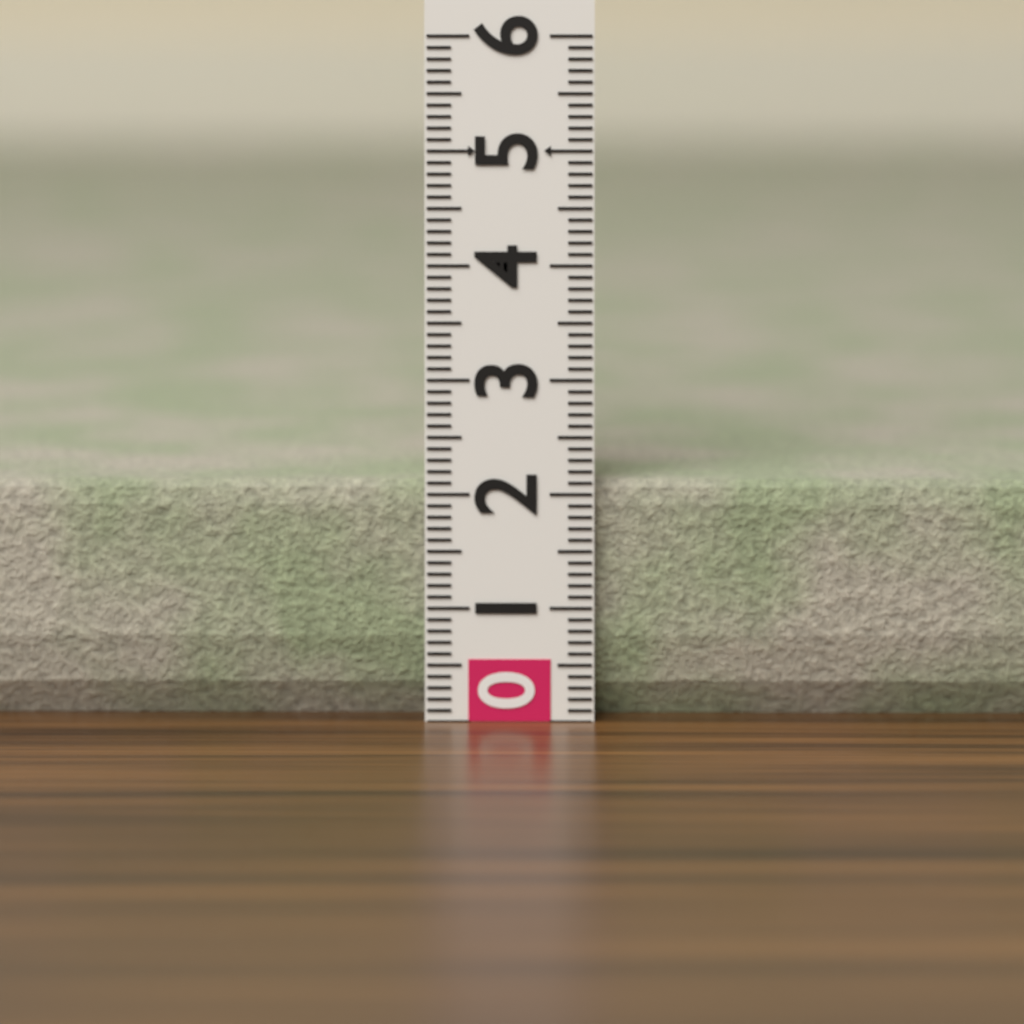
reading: 2.1 (no unit)
